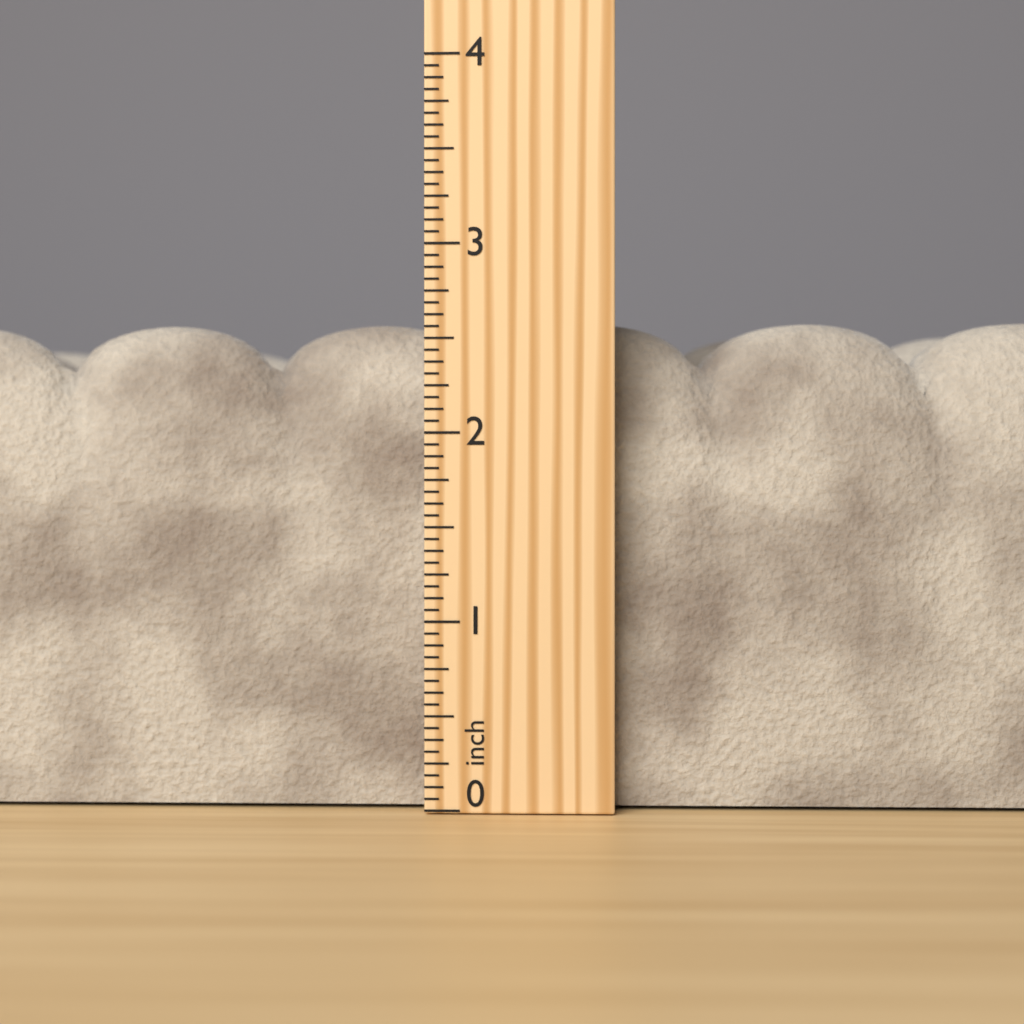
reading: 2.6250 inch
